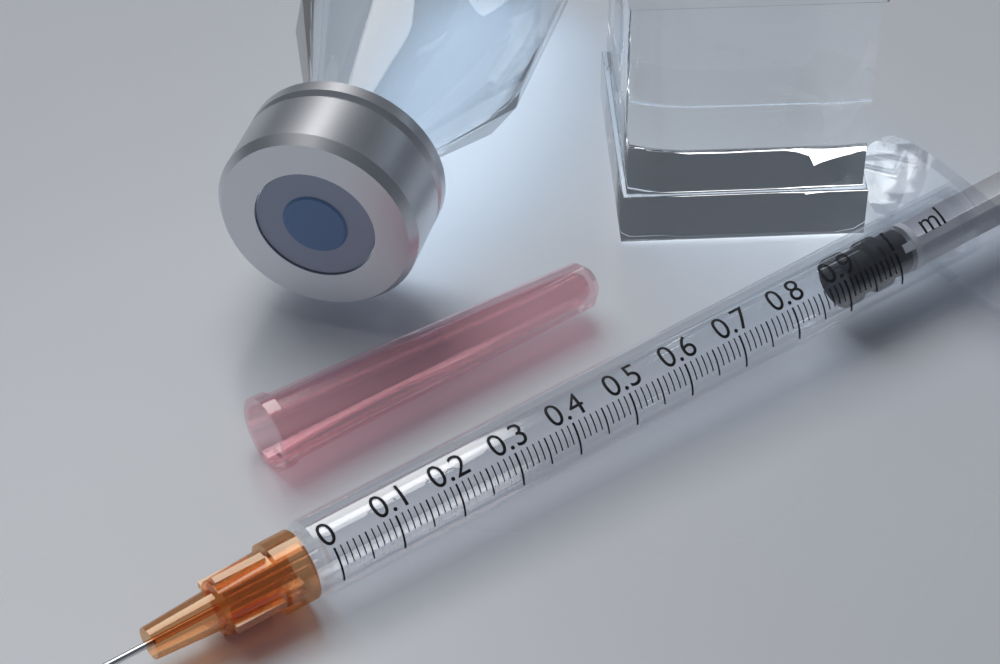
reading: 0.92 ml
